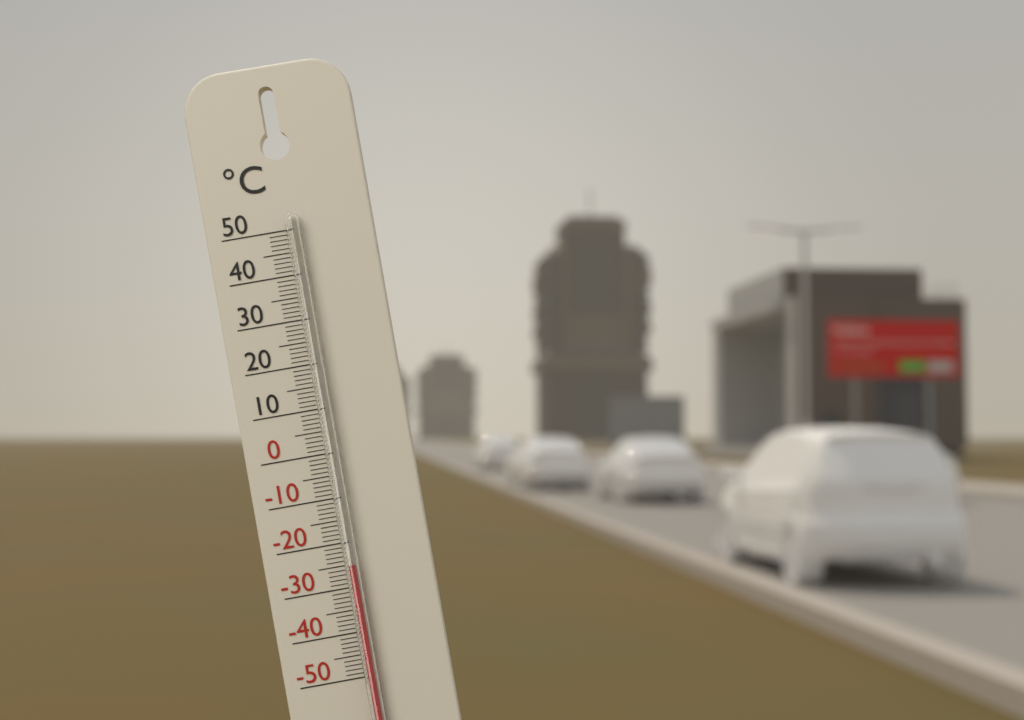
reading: -25 °C
